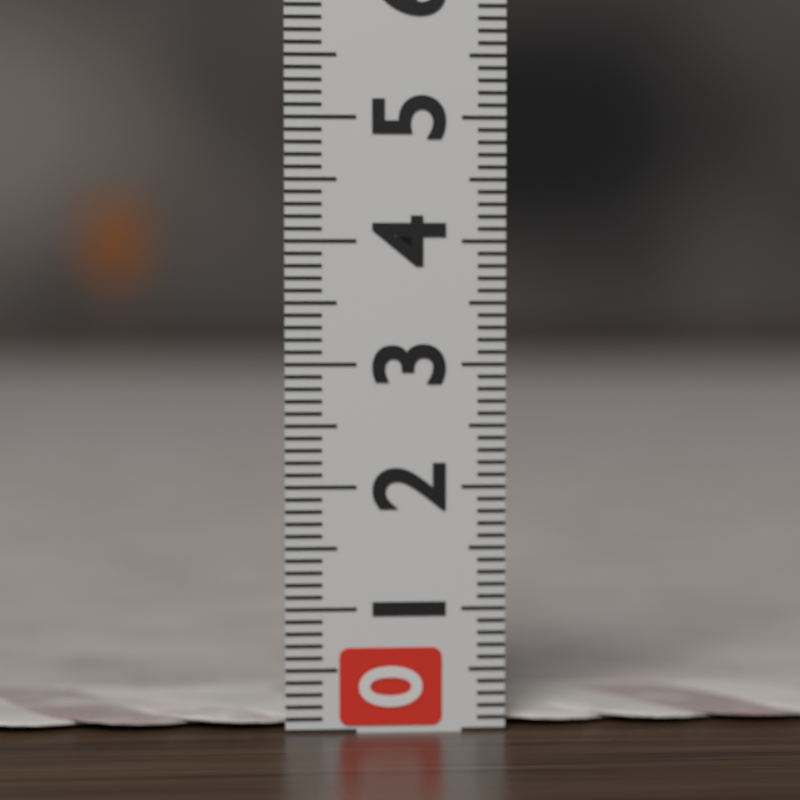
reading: 0.1 (no unit)
